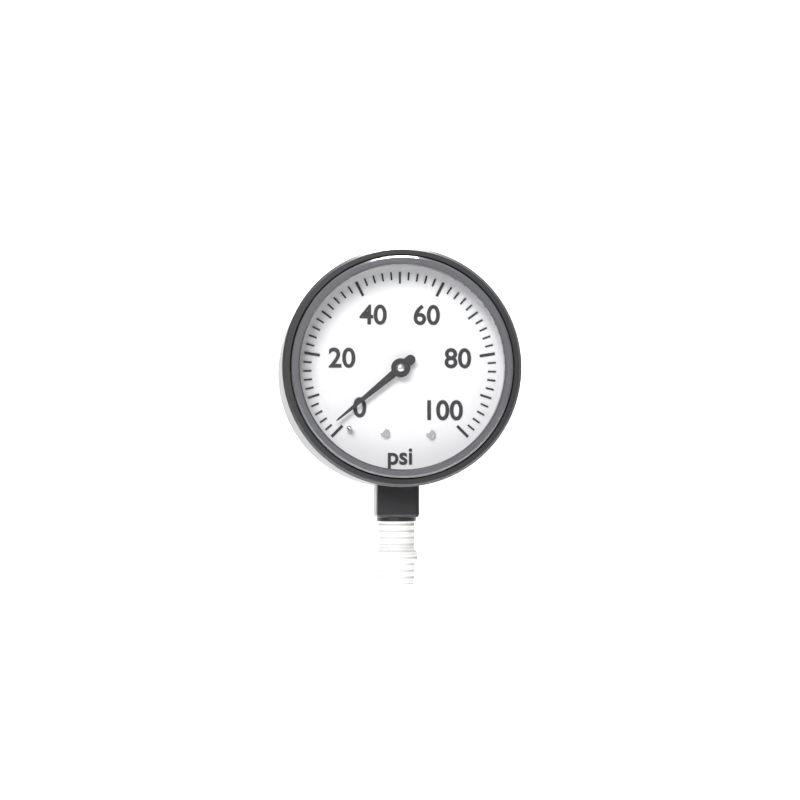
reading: 2 psi
